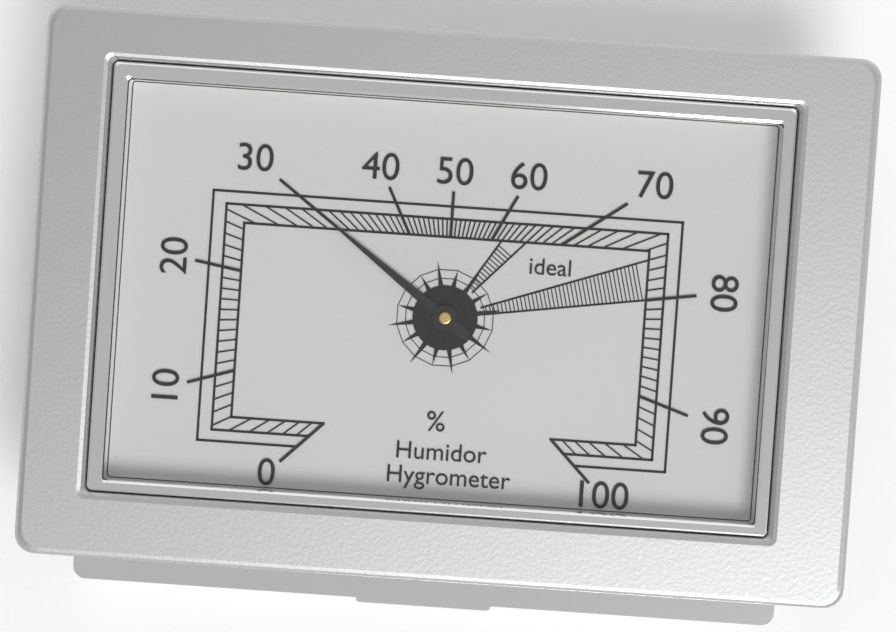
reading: 30 %
